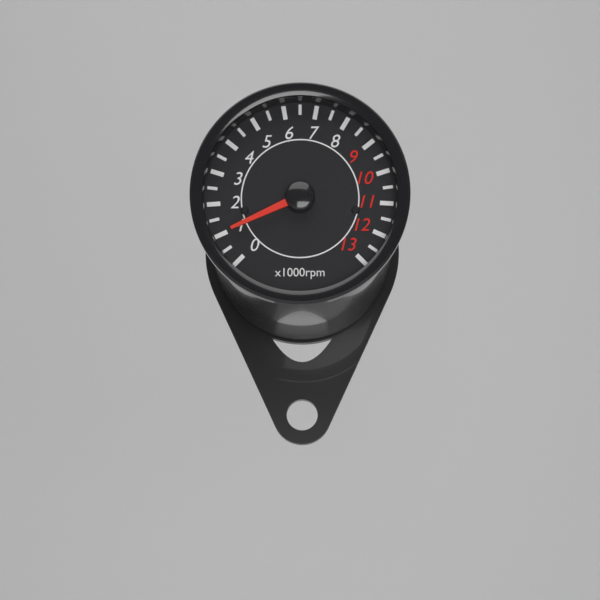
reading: 1000 rpm
